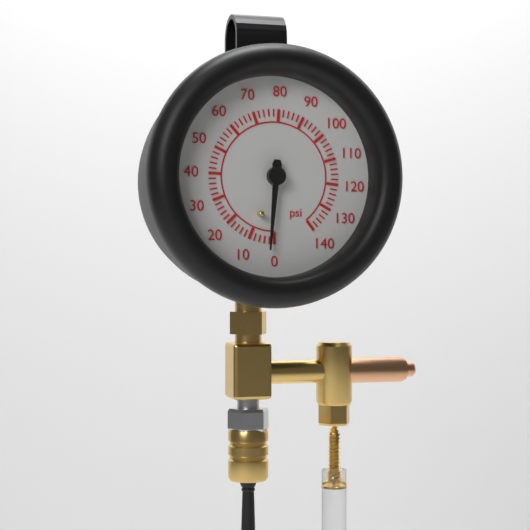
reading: 2 psi
